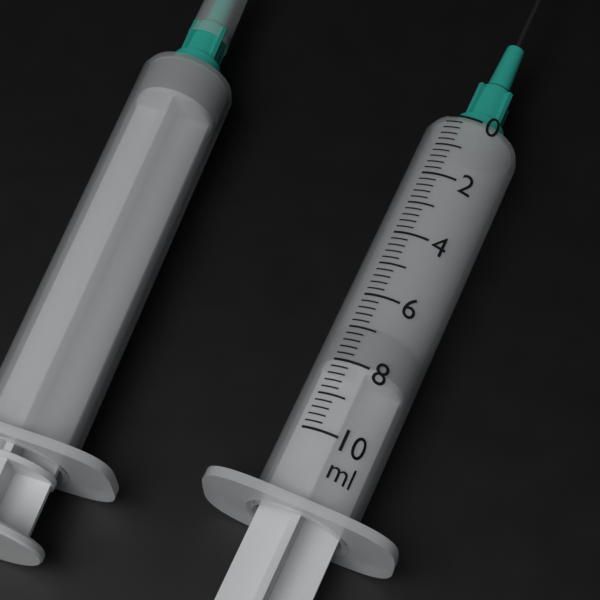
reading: 6.8 ml
